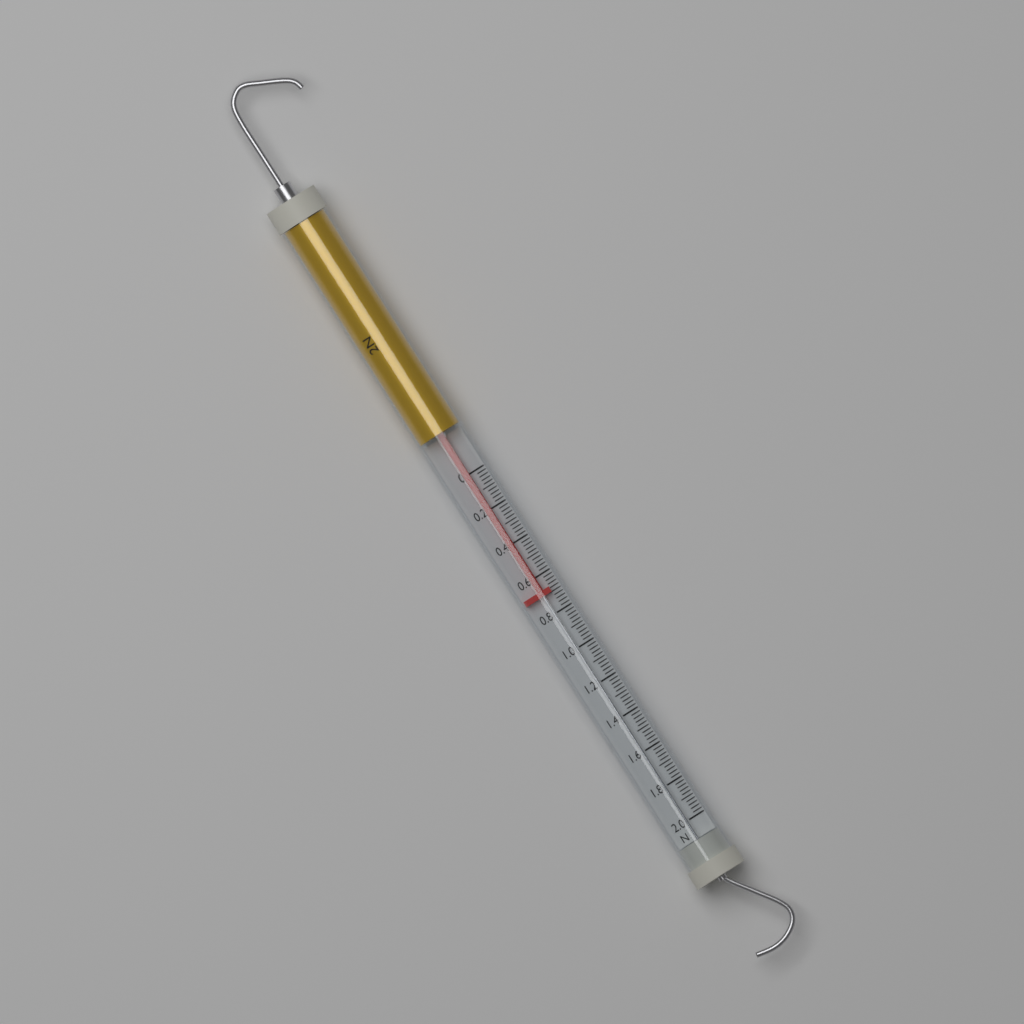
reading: 0.70 N
